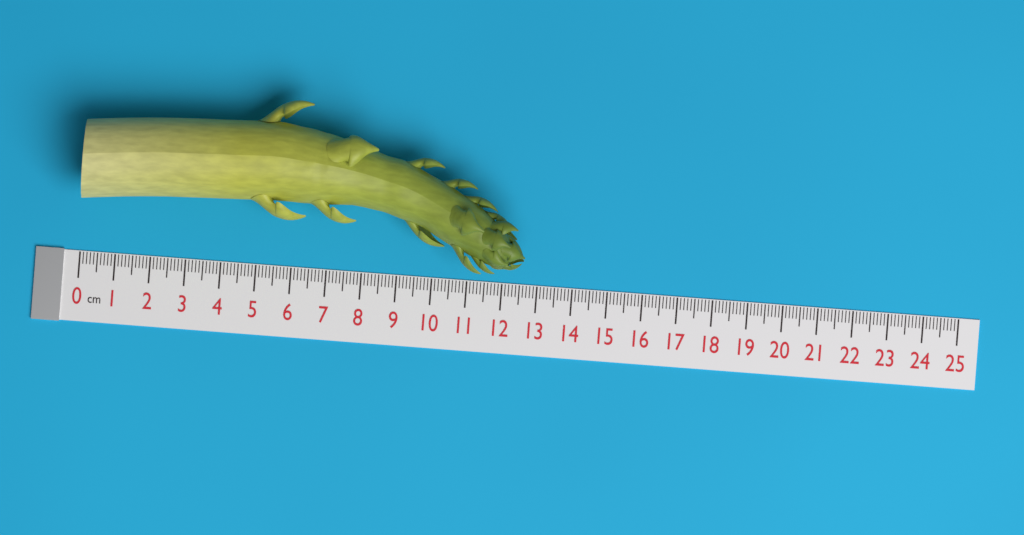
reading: 12.6 cm
